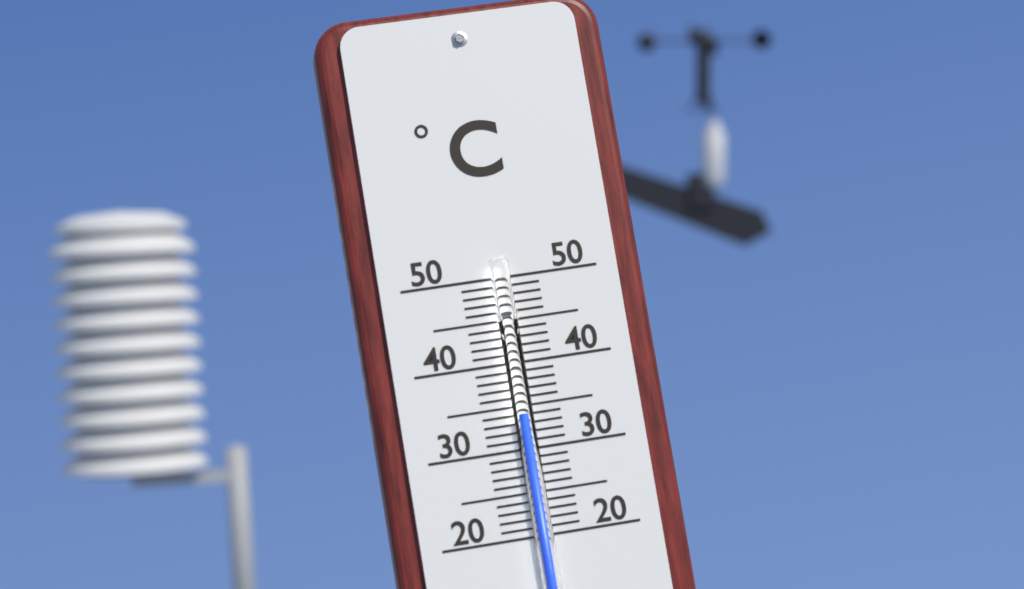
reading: 34 °C
